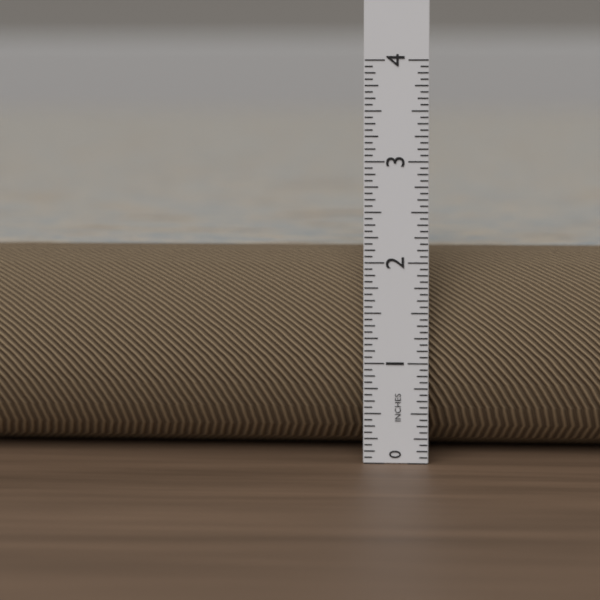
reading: 2.0625 in
